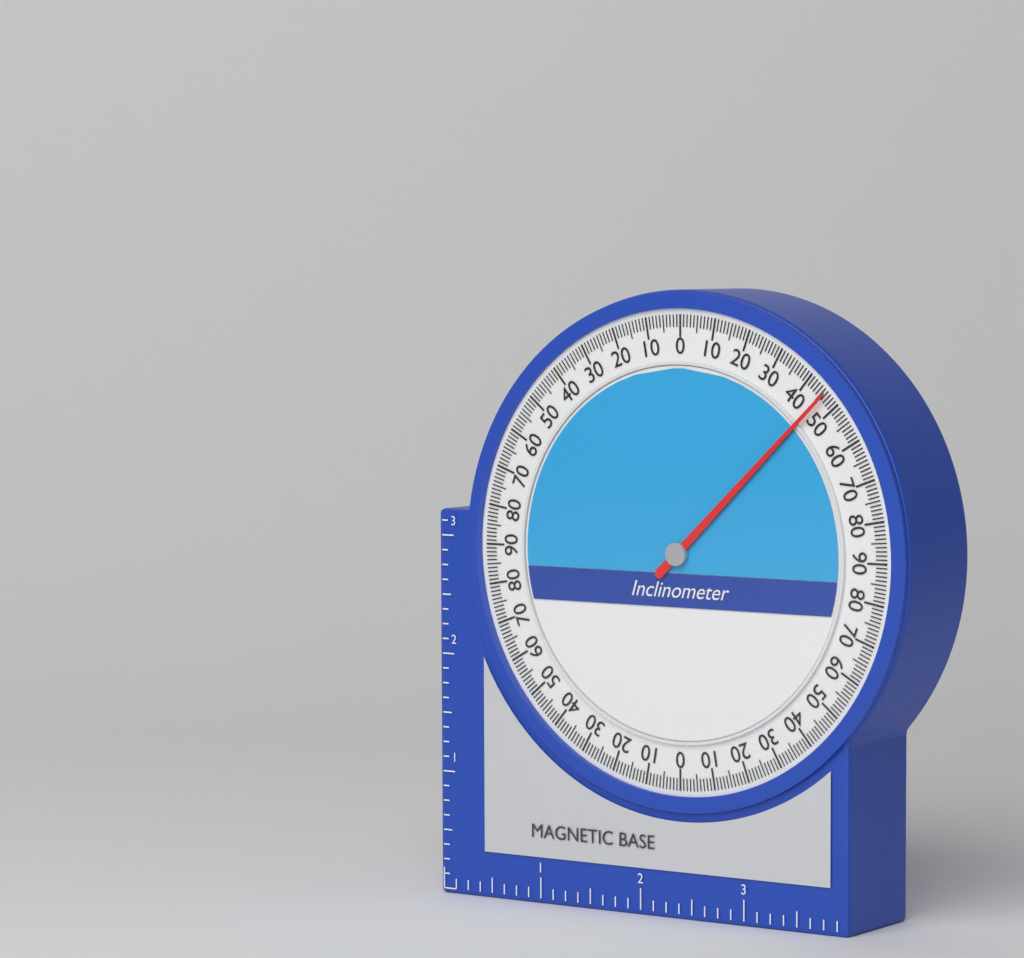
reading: 46 (no unit)
